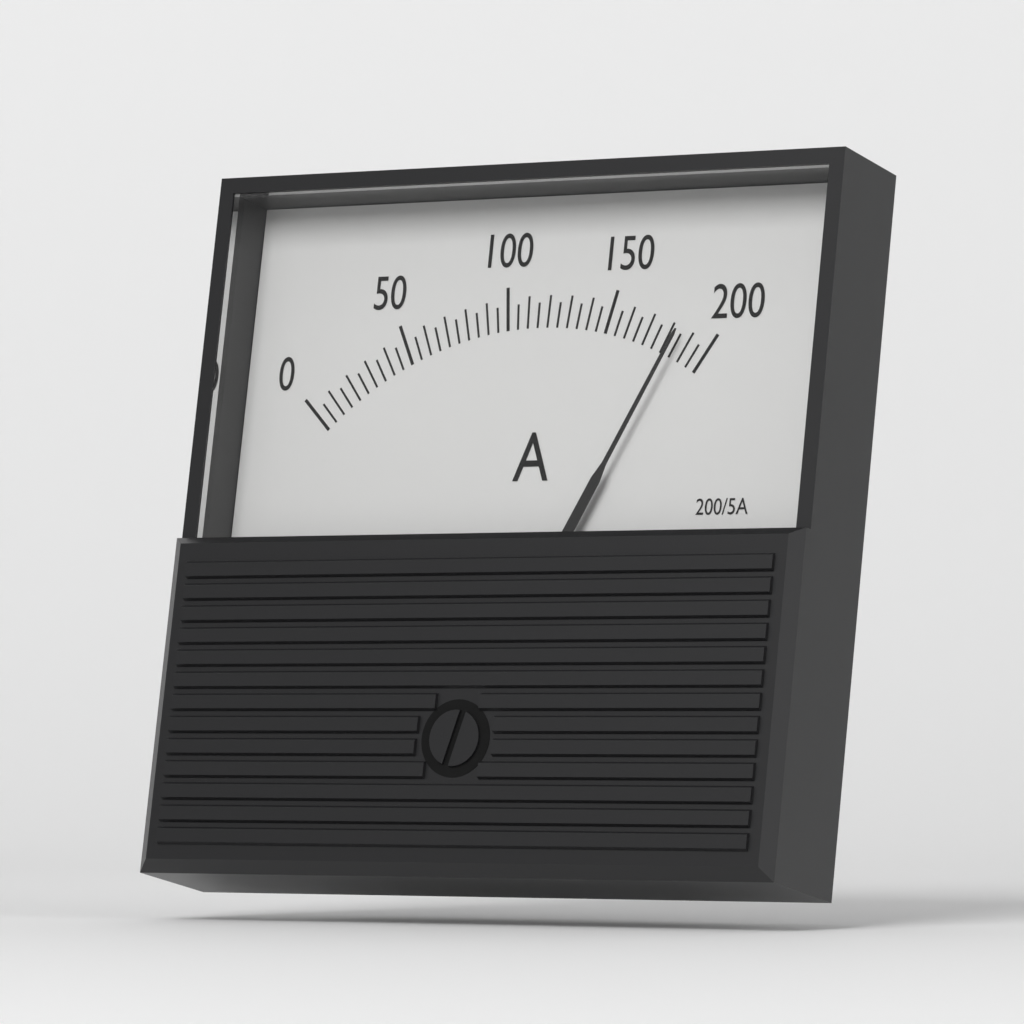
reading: 185 A
